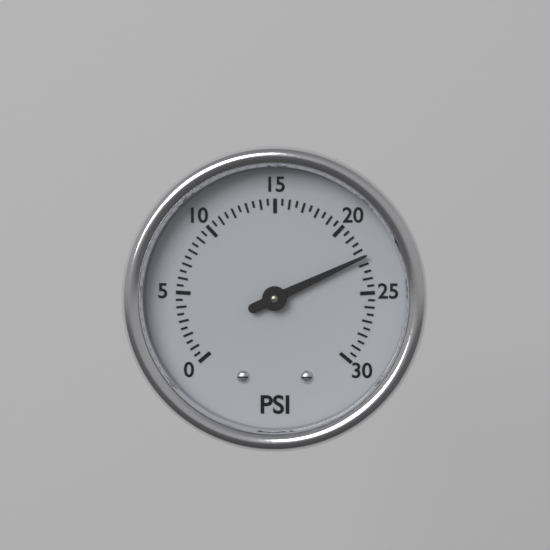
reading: 22.5 psi
